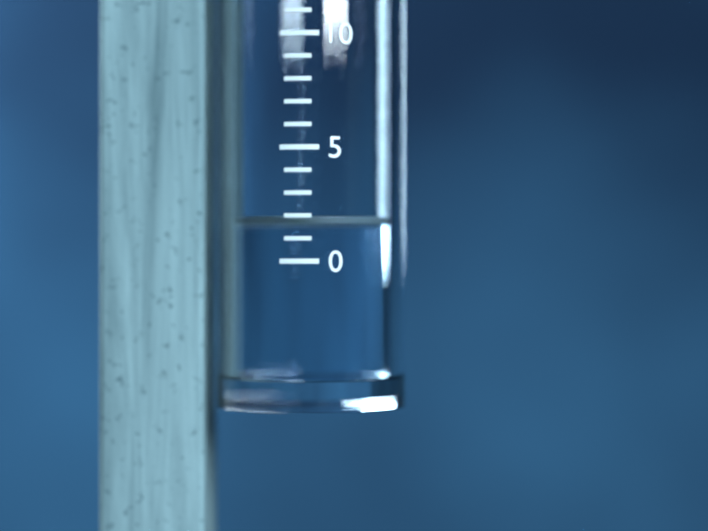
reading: 2 mm
